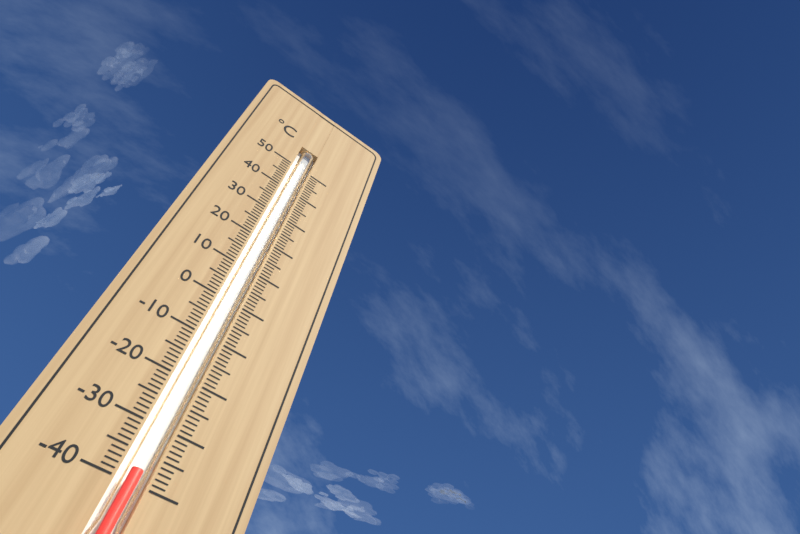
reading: -38 °C
